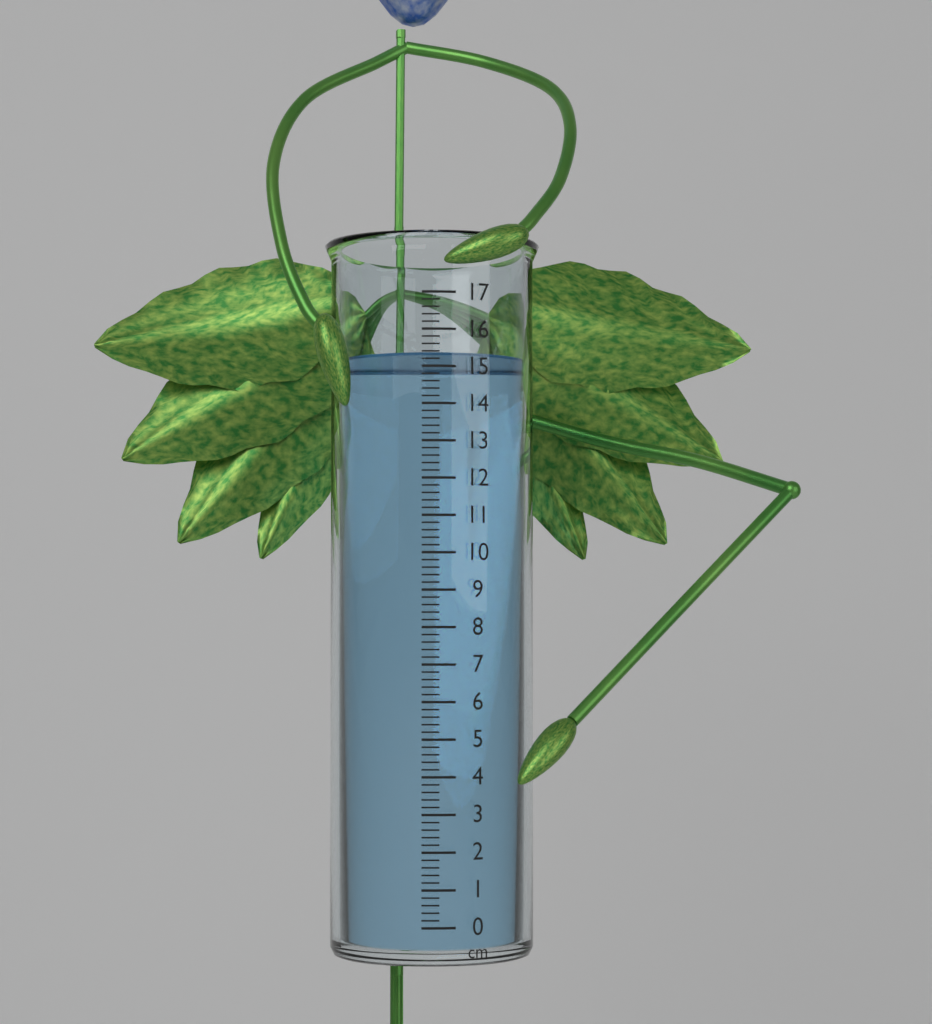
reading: 15.4 cm
